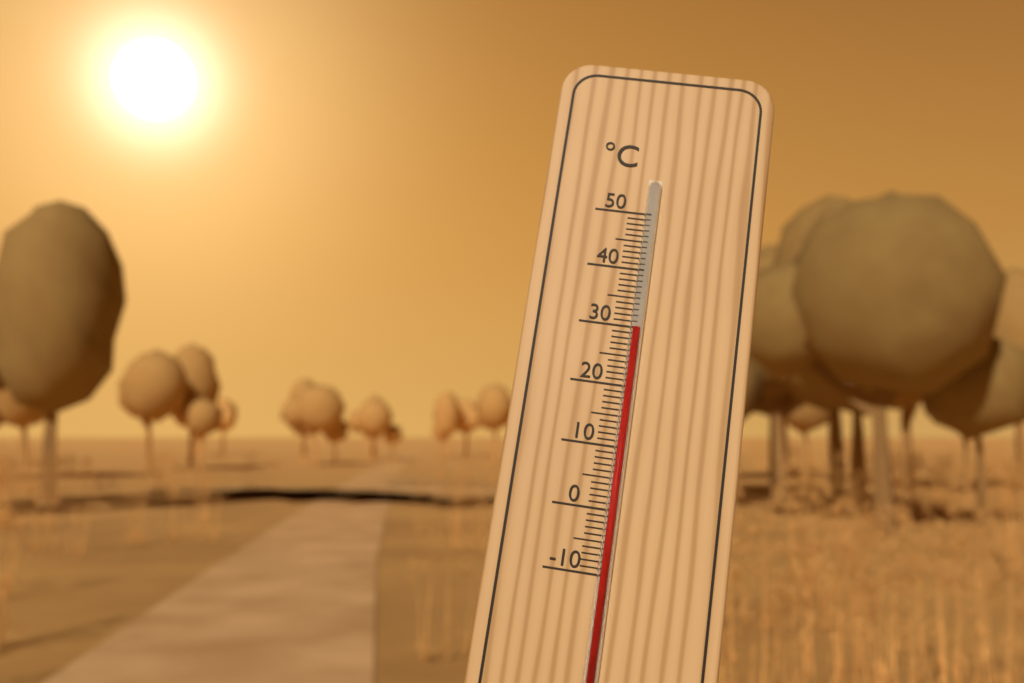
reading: 30 °C
